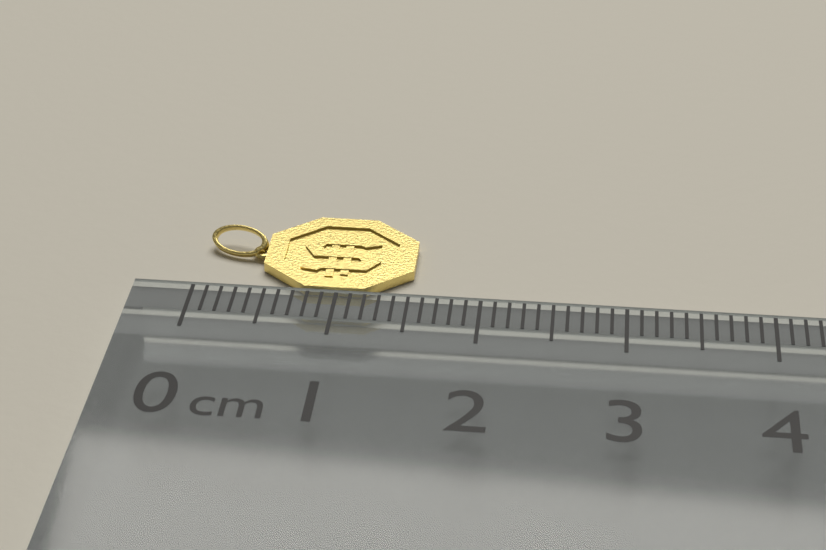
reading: 1.5 cm
